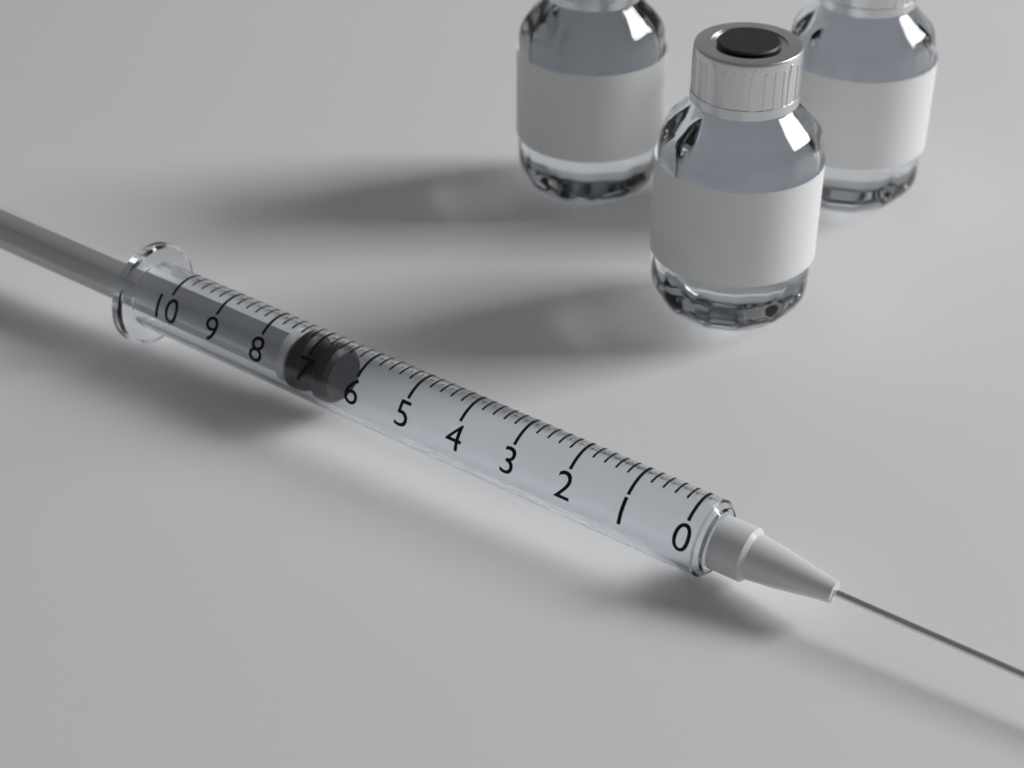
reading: 6.6 (no unit)
